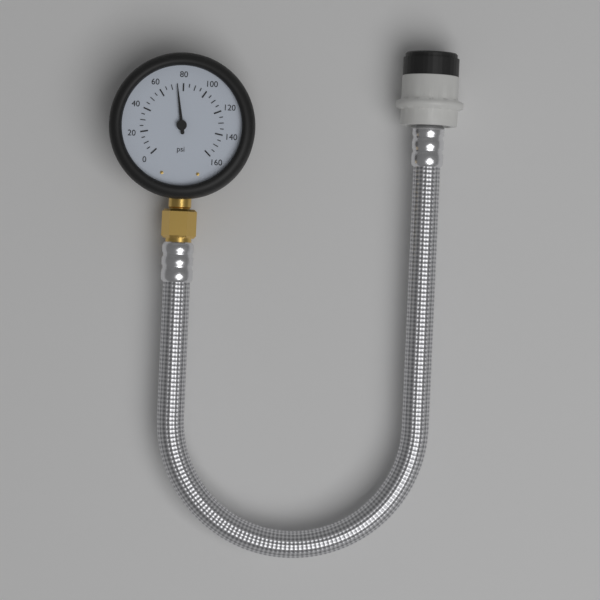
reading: 75 psi
